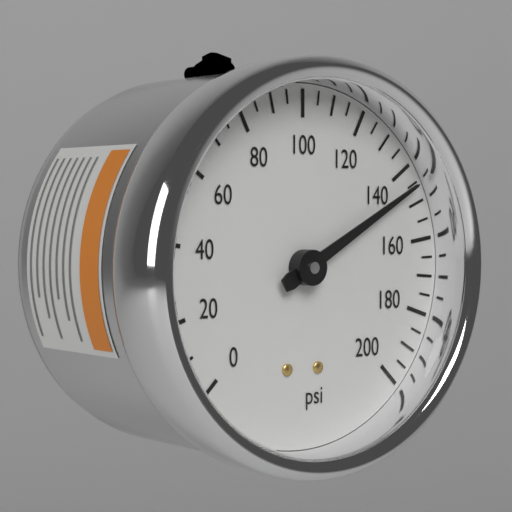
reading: 145 psi
